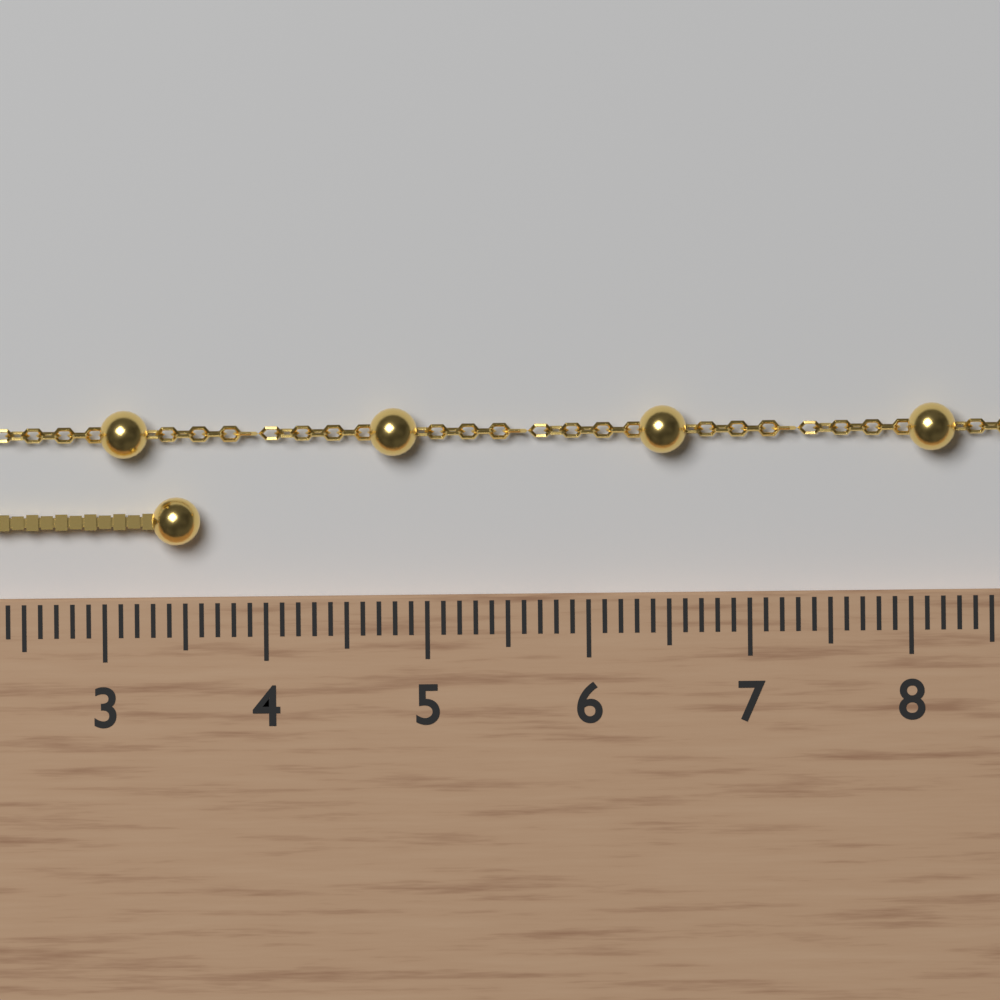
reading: 3.6 cm
